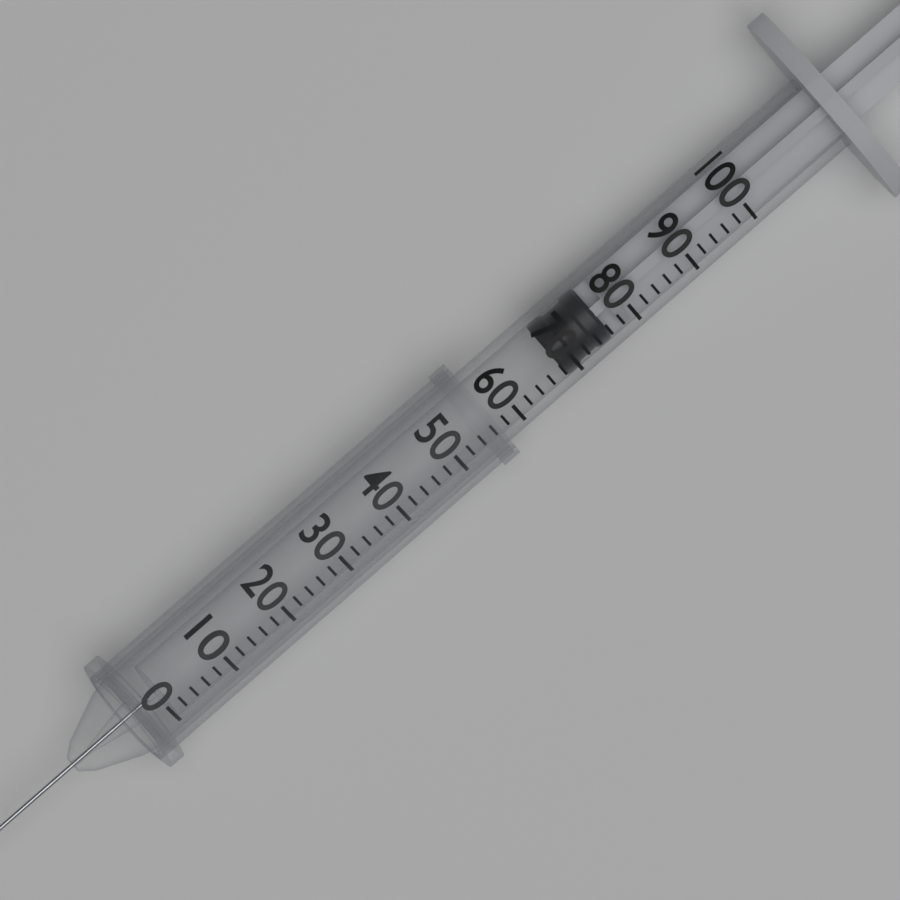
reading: 68 (no unit)
